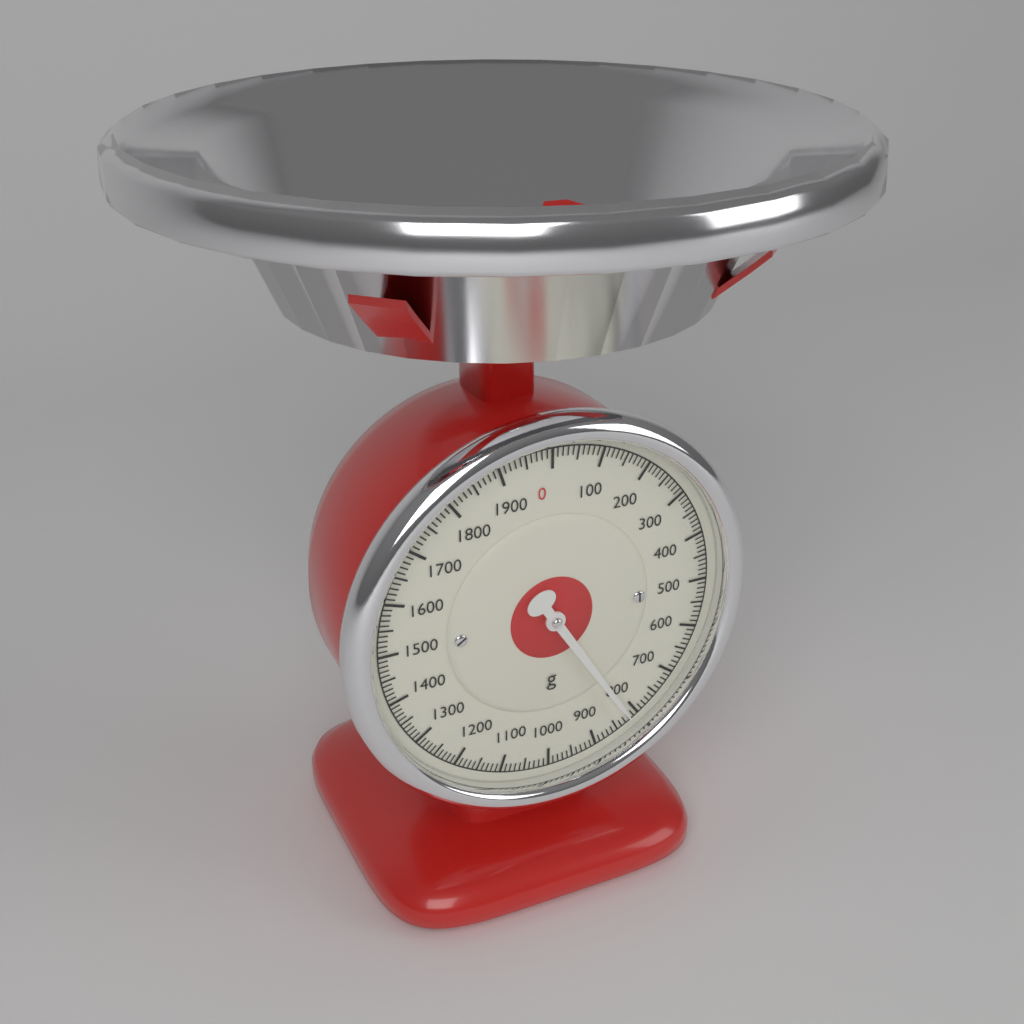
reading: 820 g
